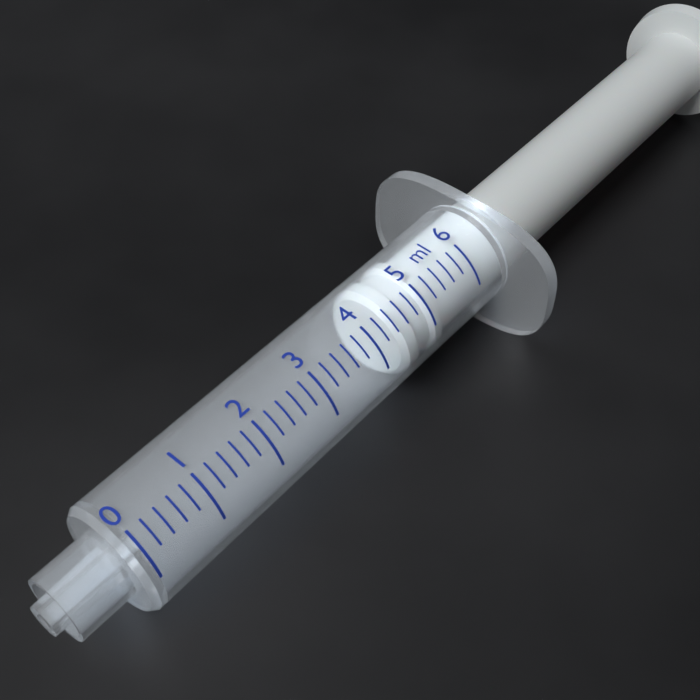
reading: 4.4 ml
